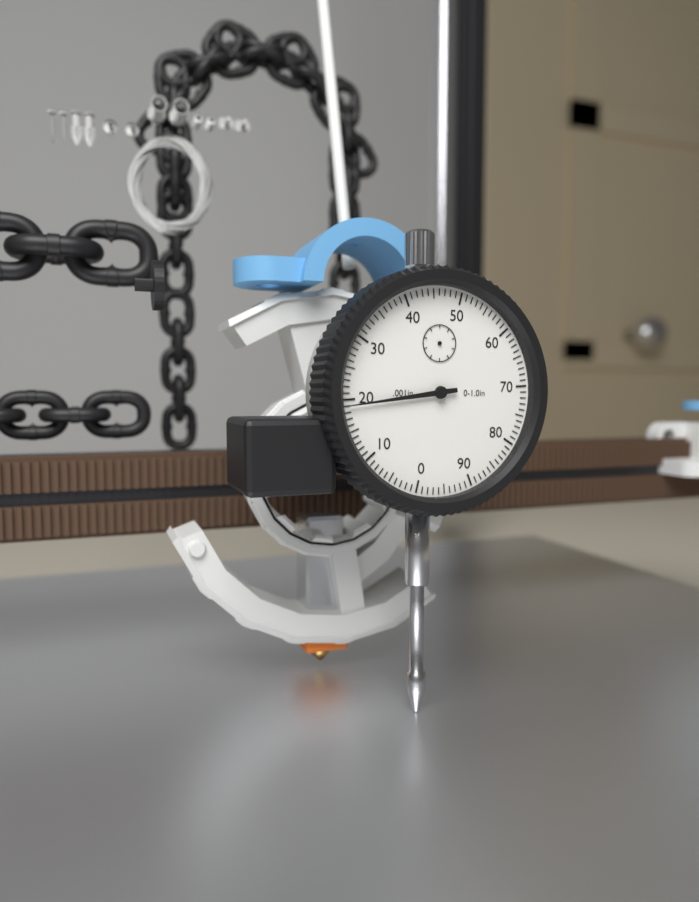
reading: 0.019 in
